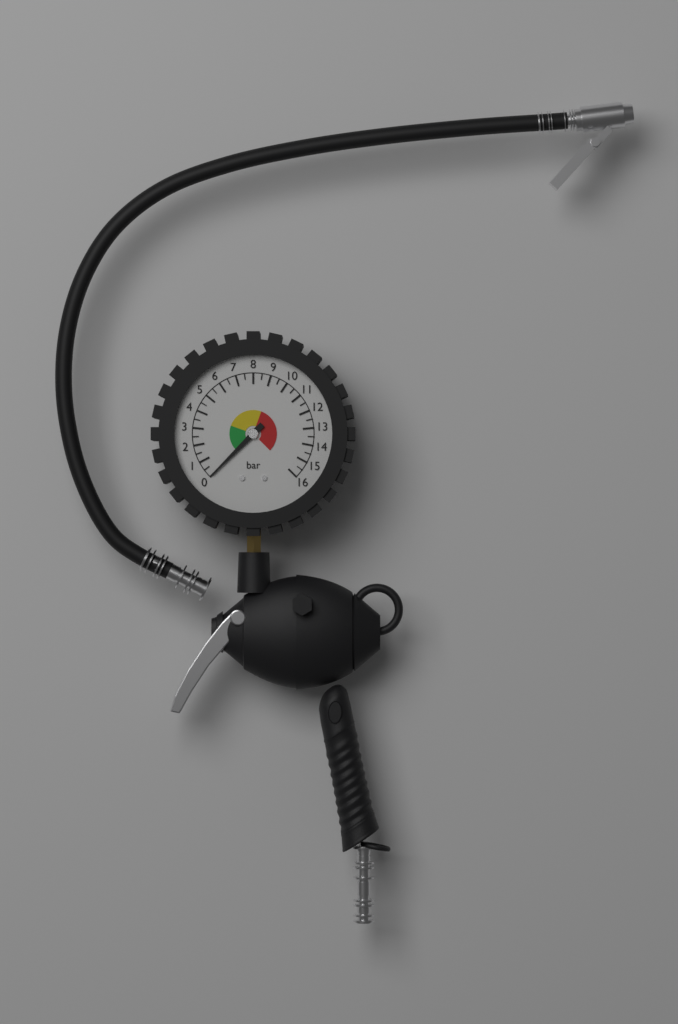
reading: 0.0 bar
